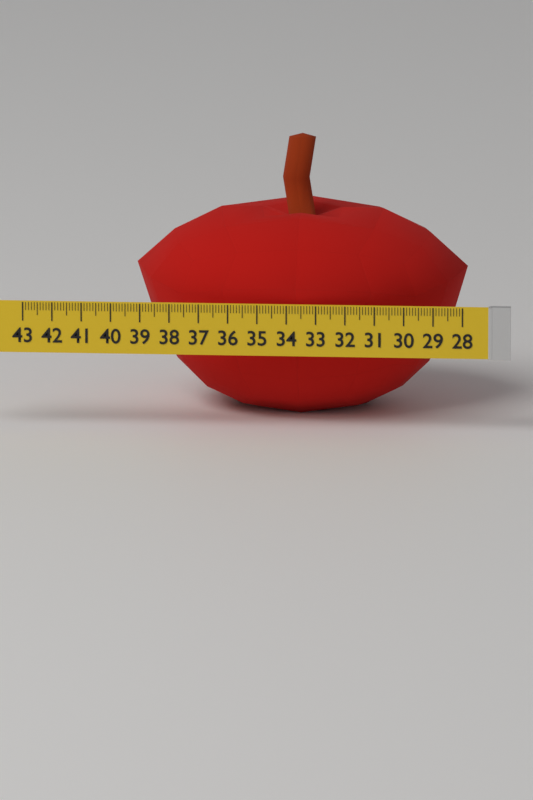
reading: 39.4 (no unit)
